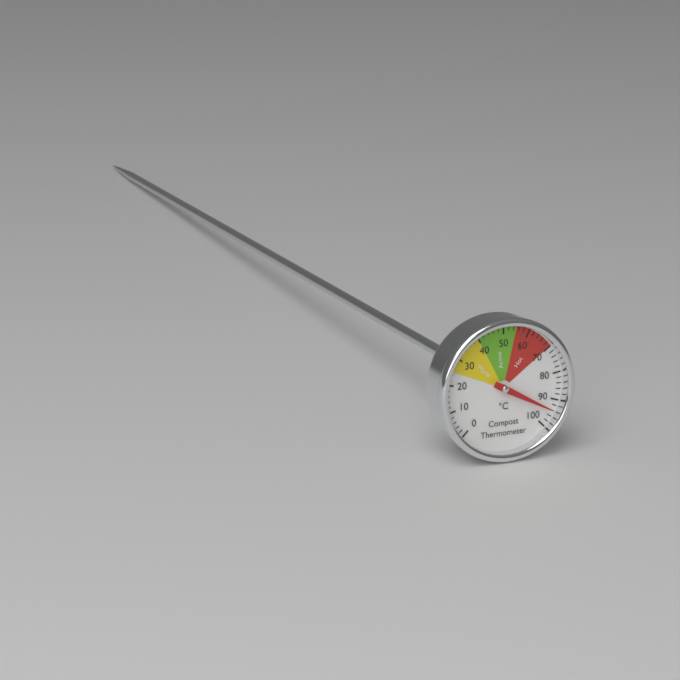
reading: 94 °C
